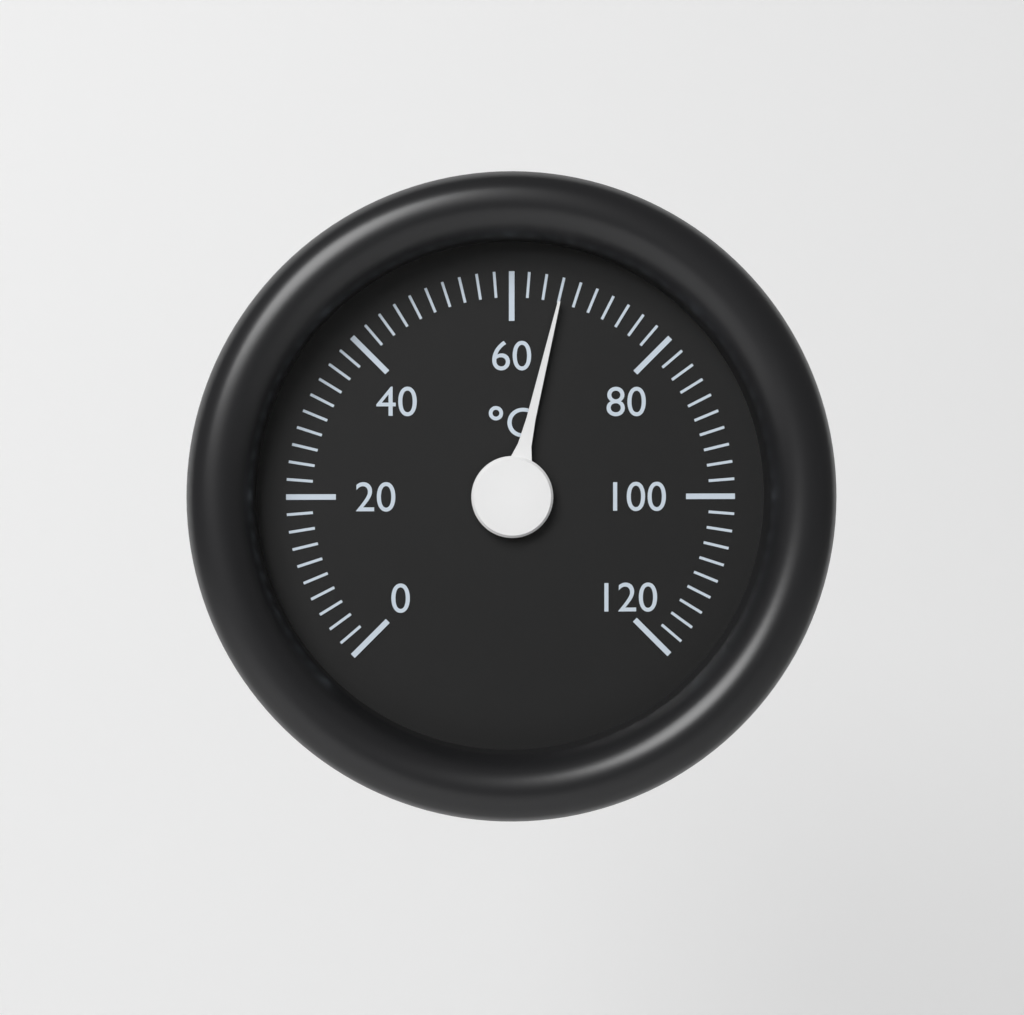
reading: 66 °C
